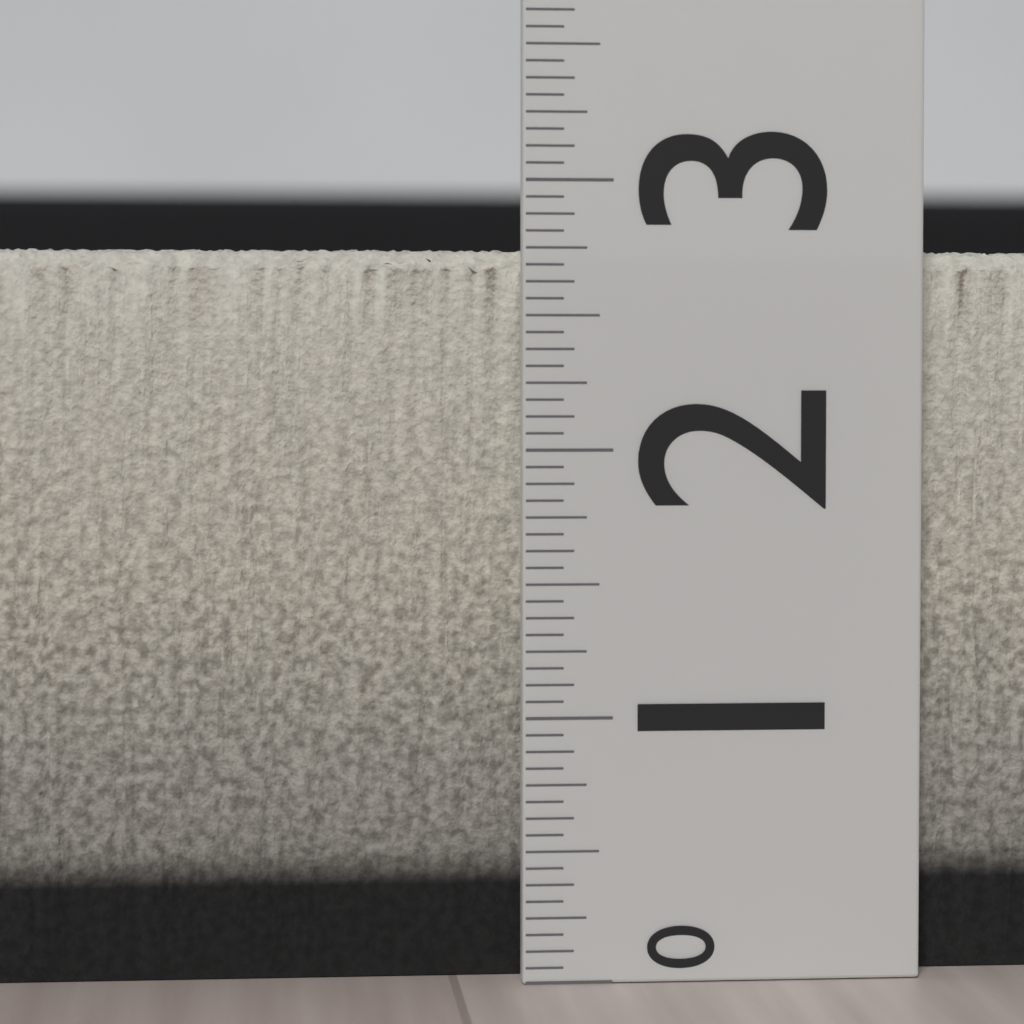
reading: 2.7500 (no unit)
